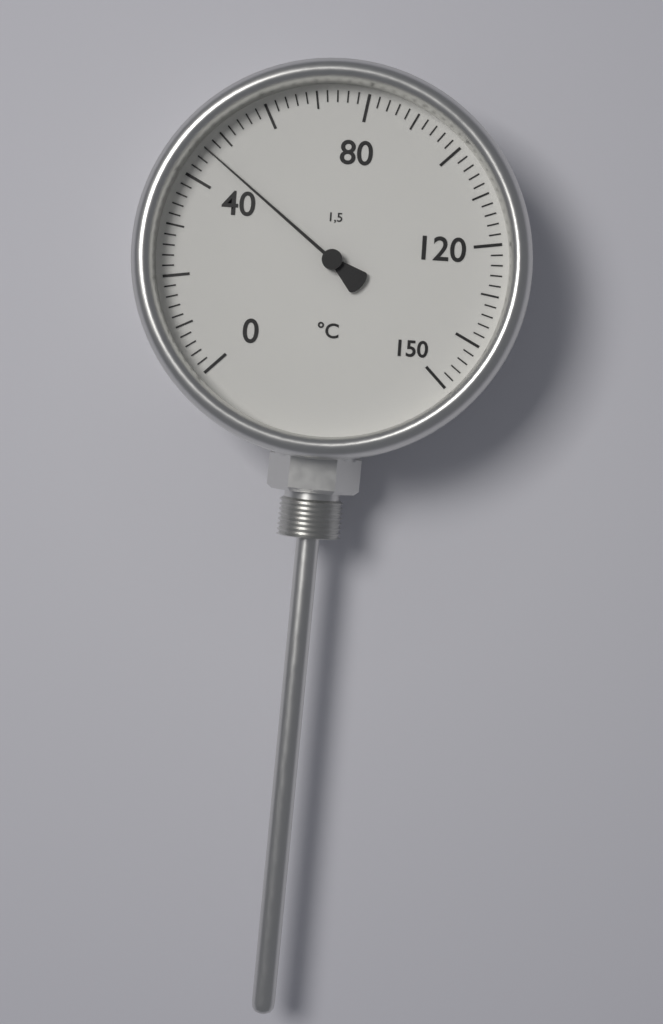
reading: 46 °C
